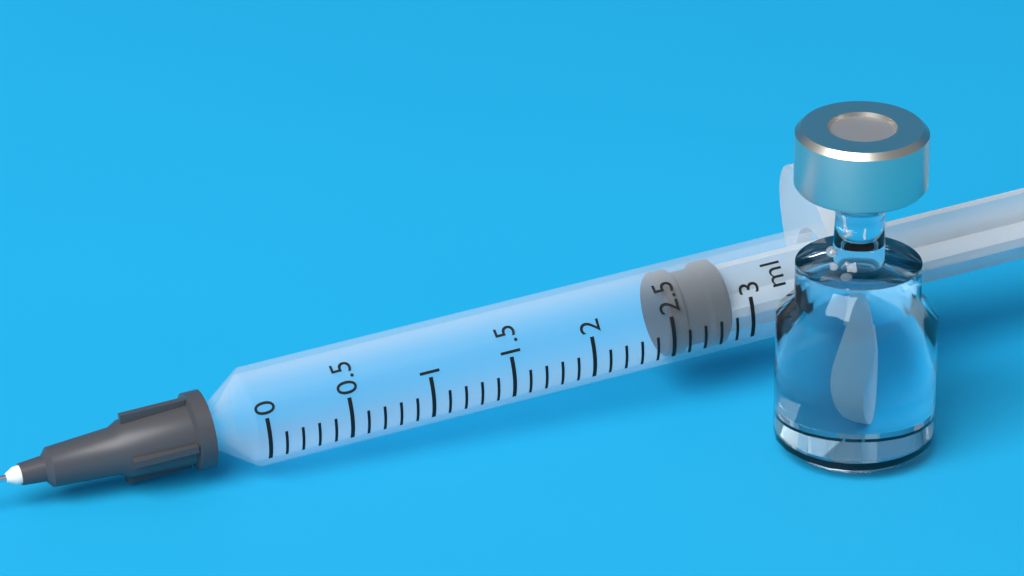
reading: 2.5 ml
